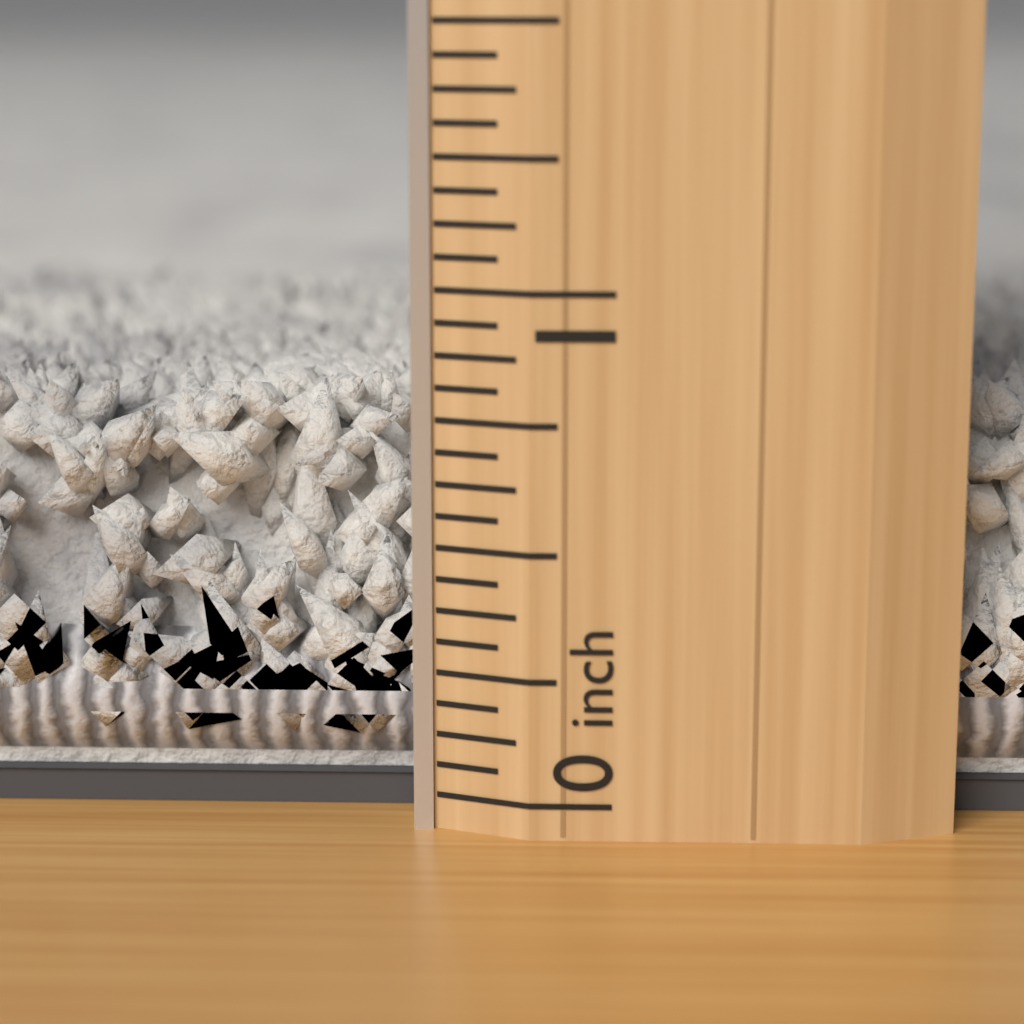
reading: 0.8125 inch
